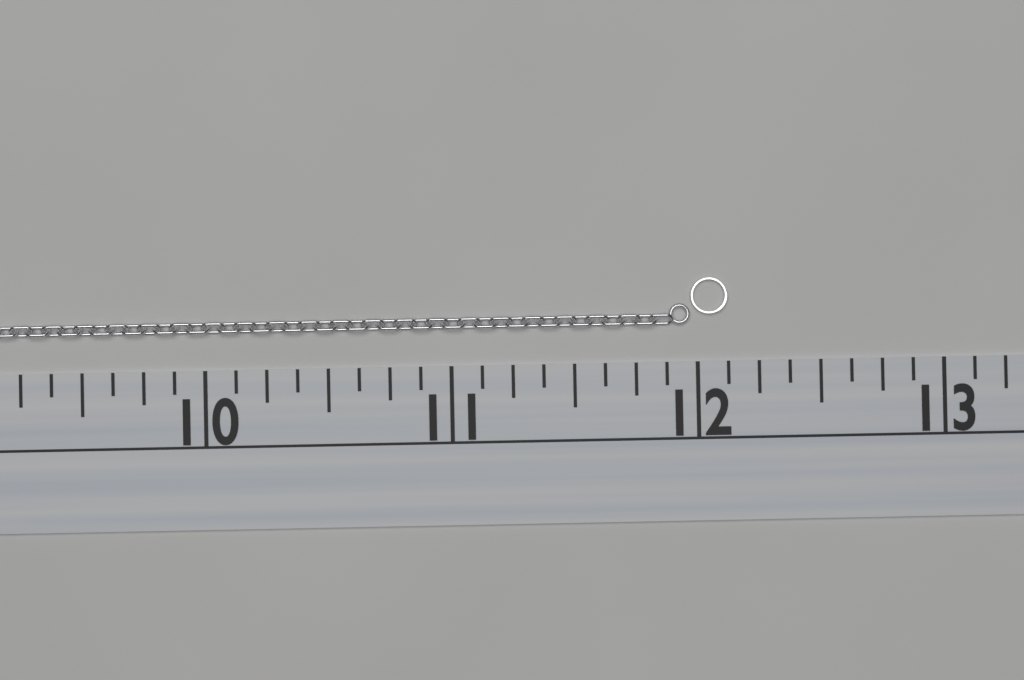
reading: 12.125 (no unit)
